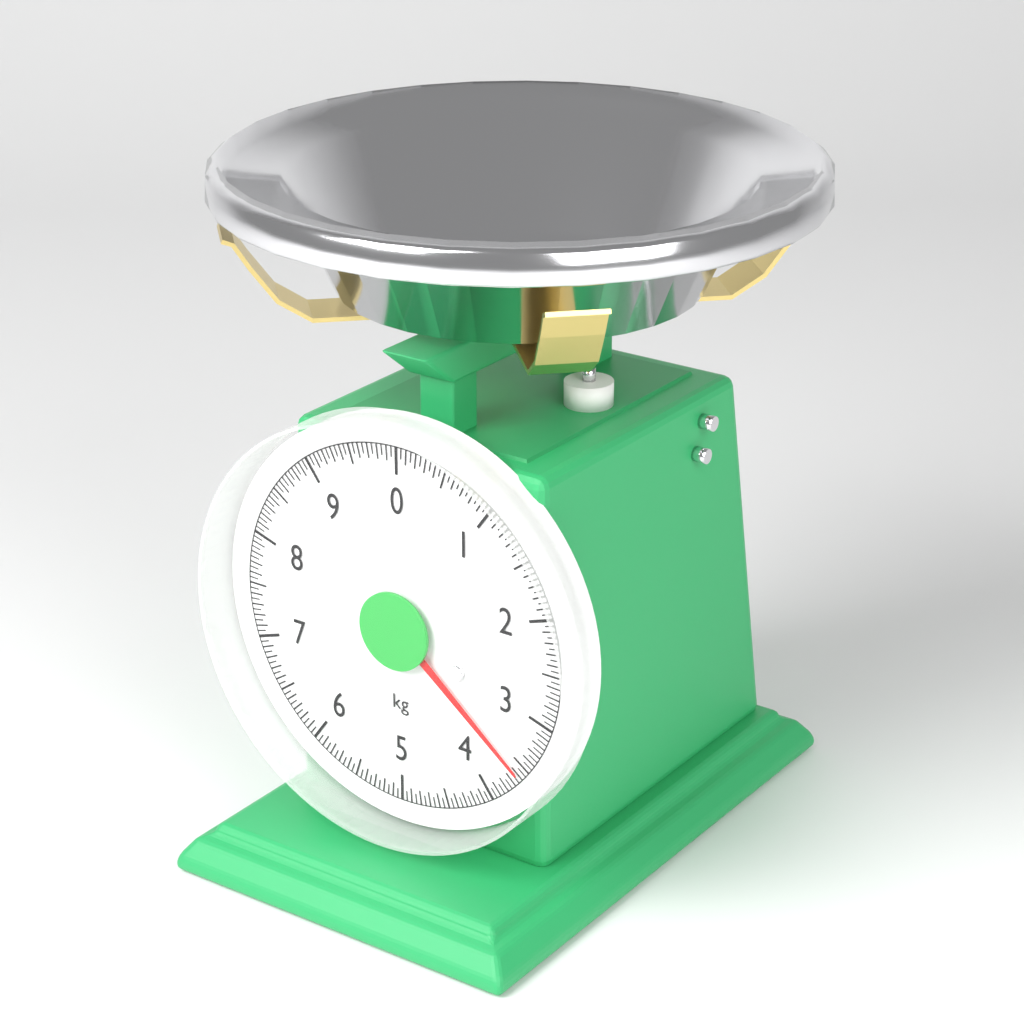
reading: 3.60 kg
